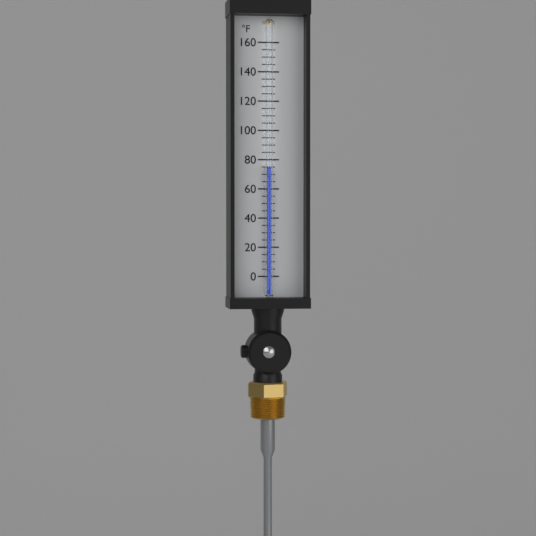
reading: 75 °F
